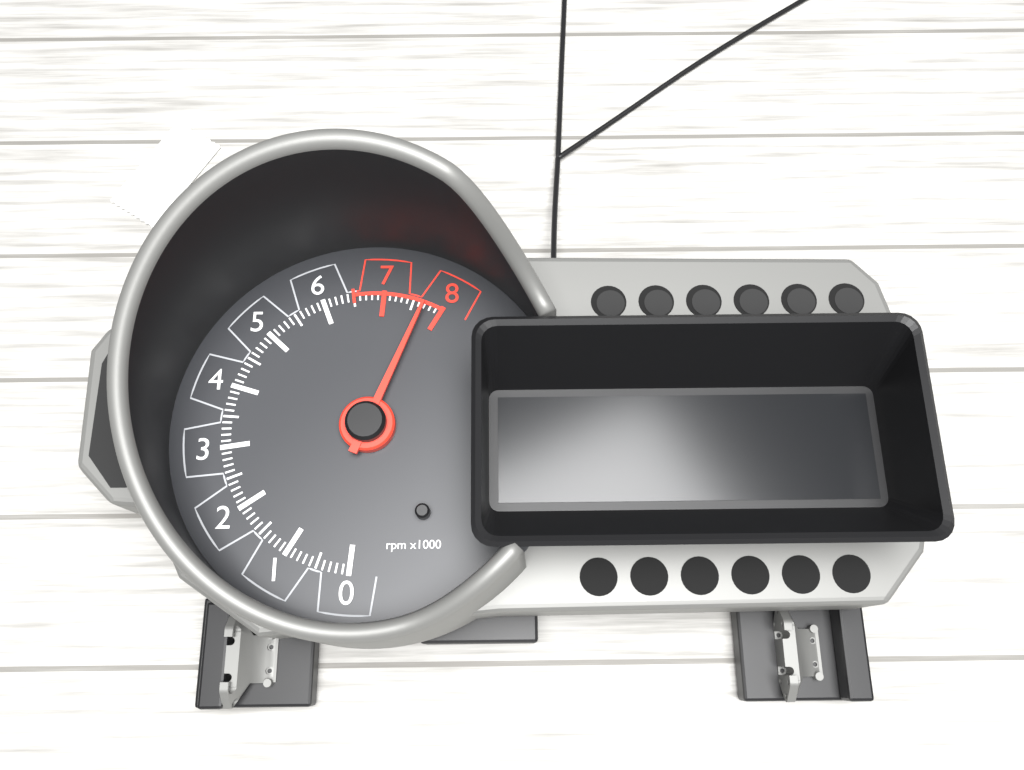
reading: 7700 rpm
